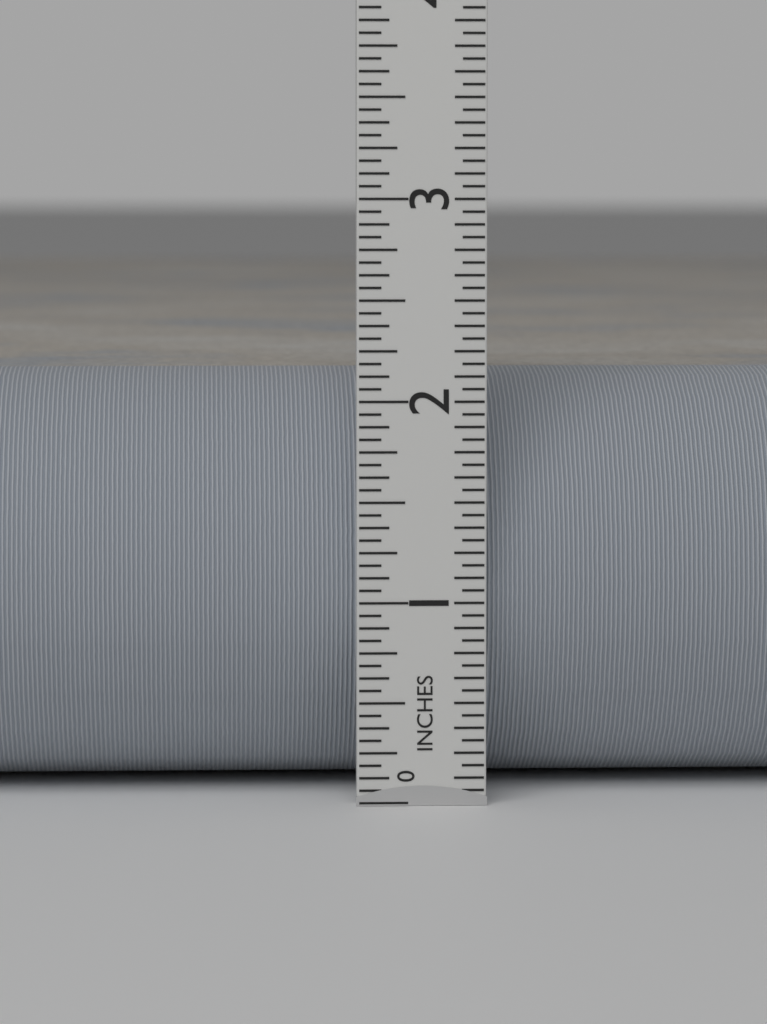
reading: 2.1250 in
